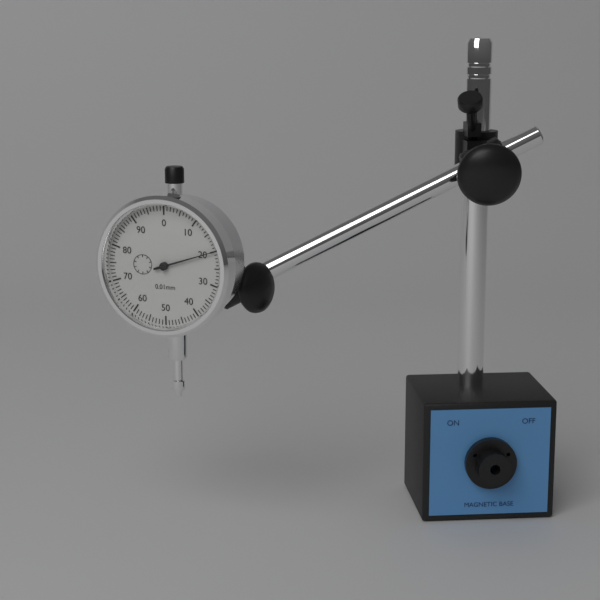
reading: 0.20 mm
